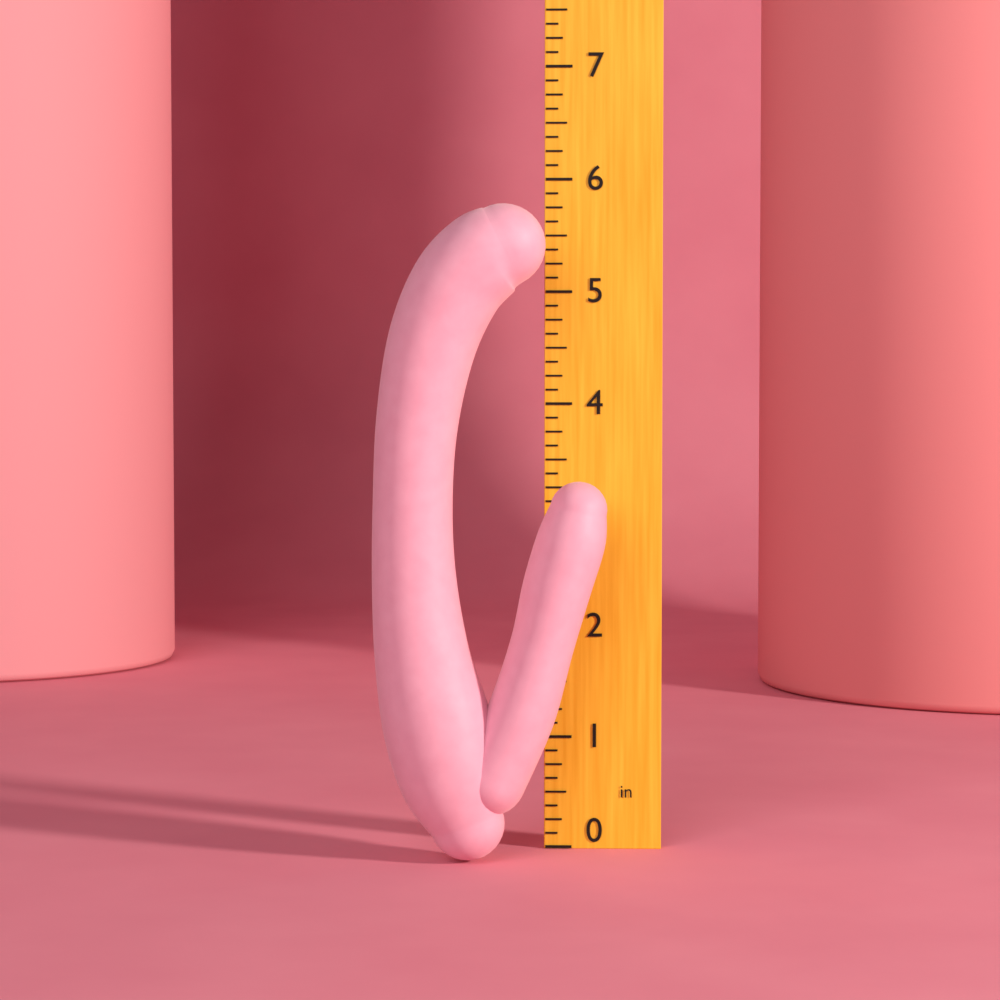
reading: 5.750 in
